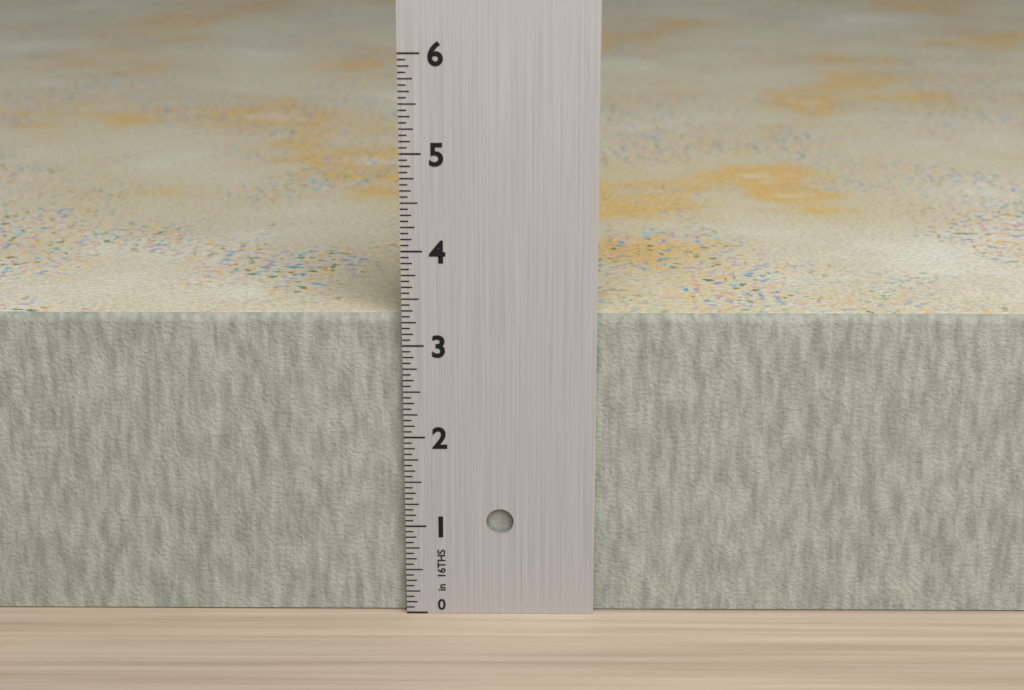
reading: 3.3125 in
